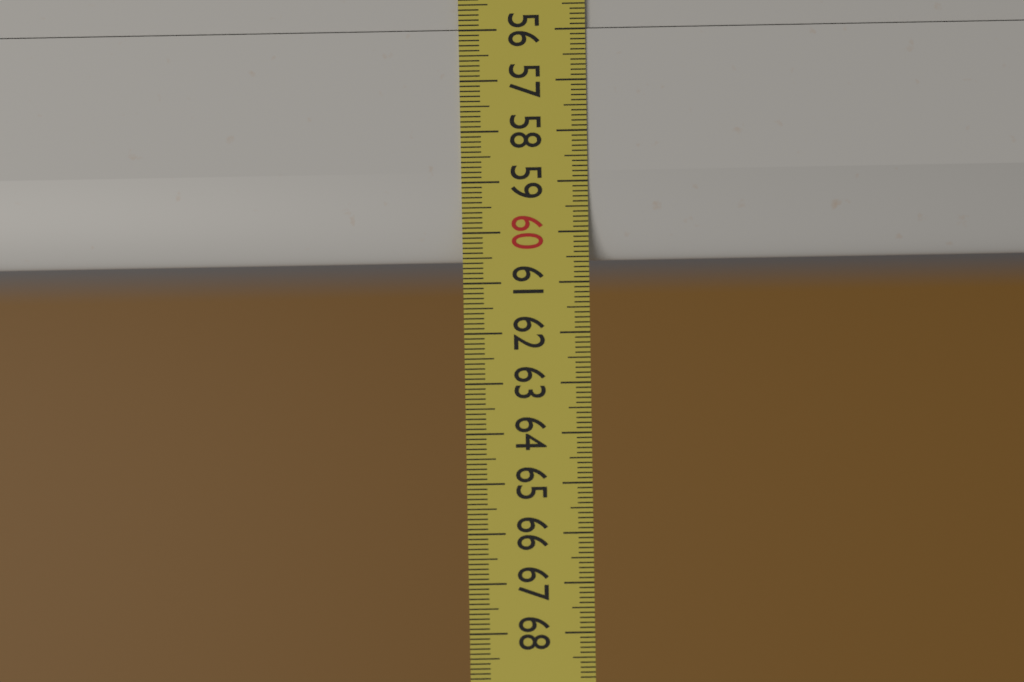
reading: 60.6 (no unit)
